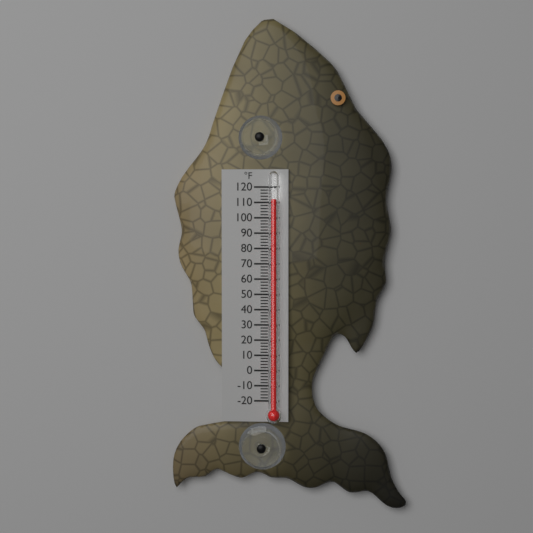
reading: 112 °F
